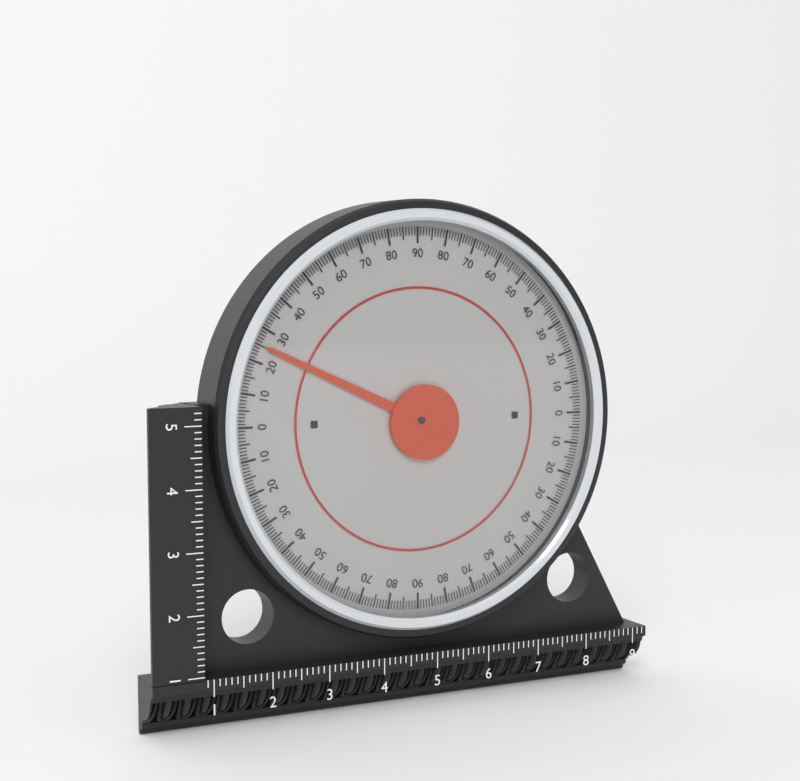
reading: 25 (no unit)
